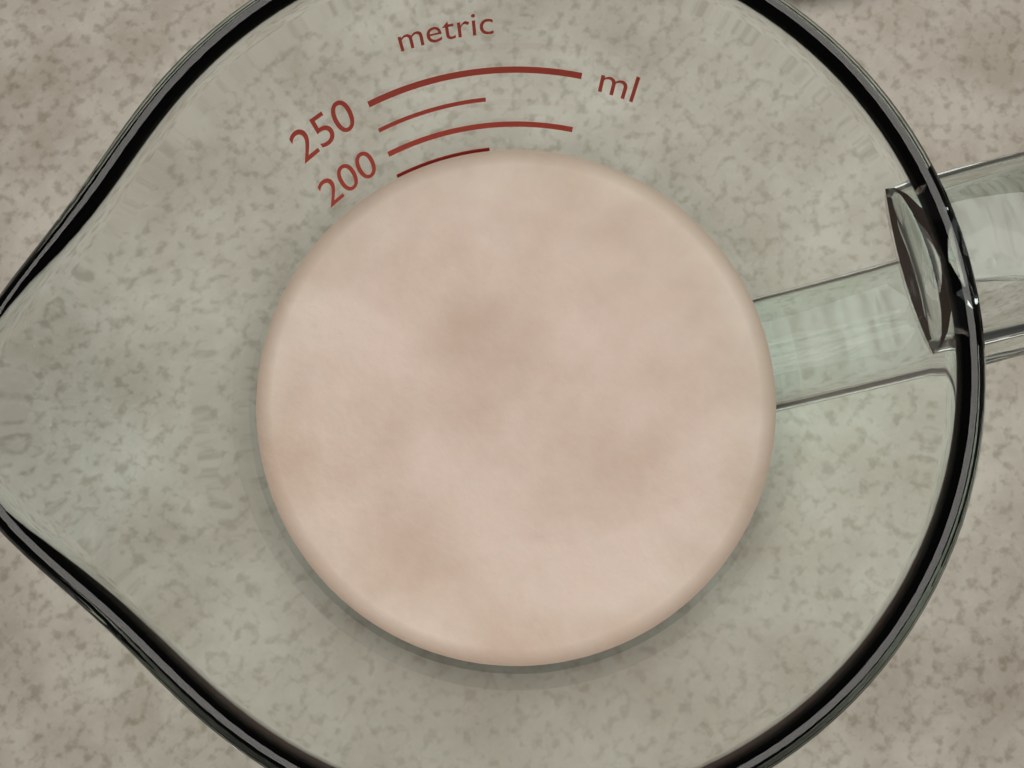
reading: 175 ml
